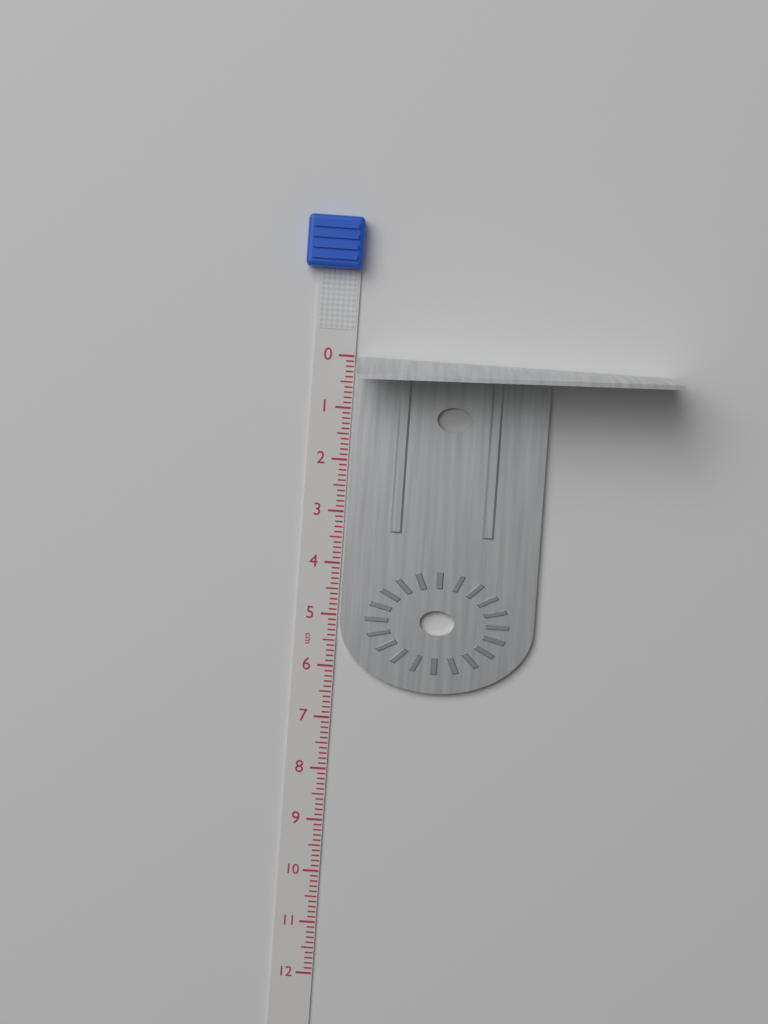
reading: 6.4 cm
